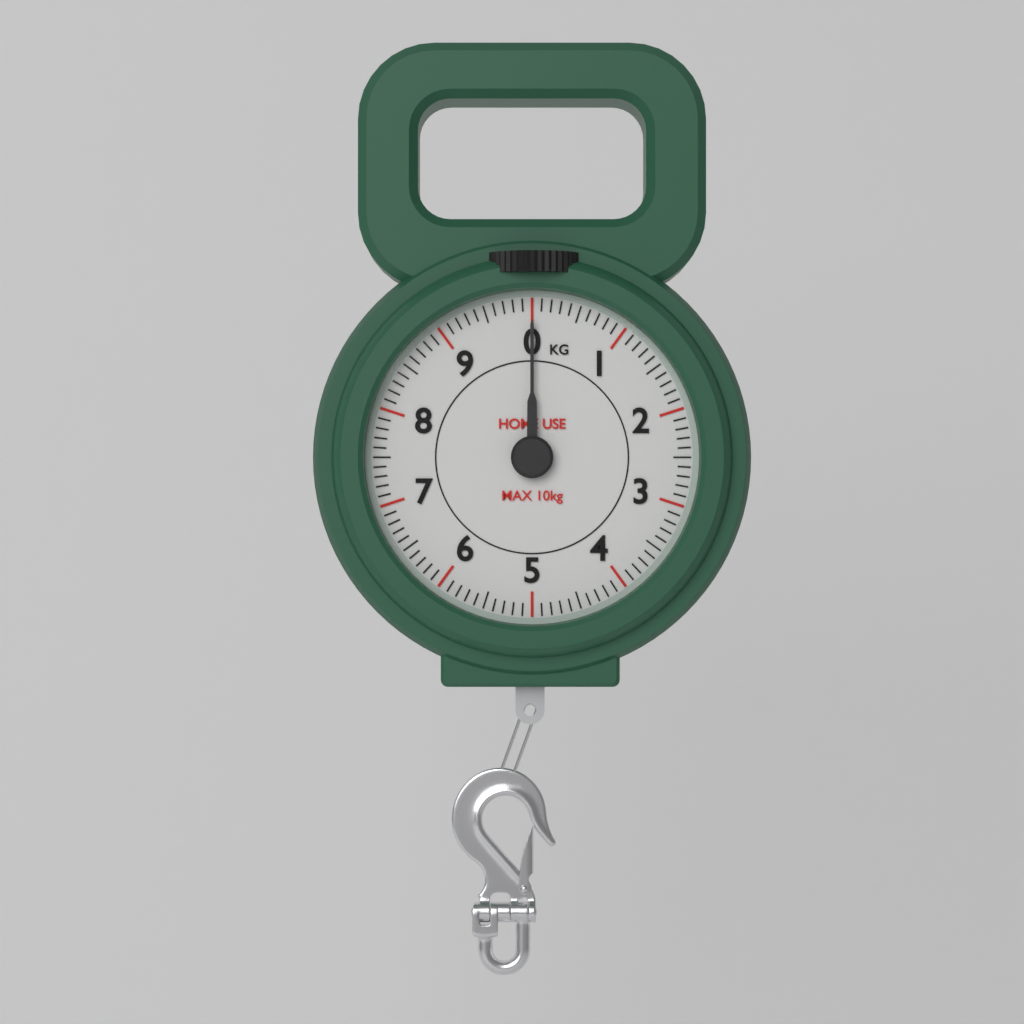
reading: 0.0 kg
